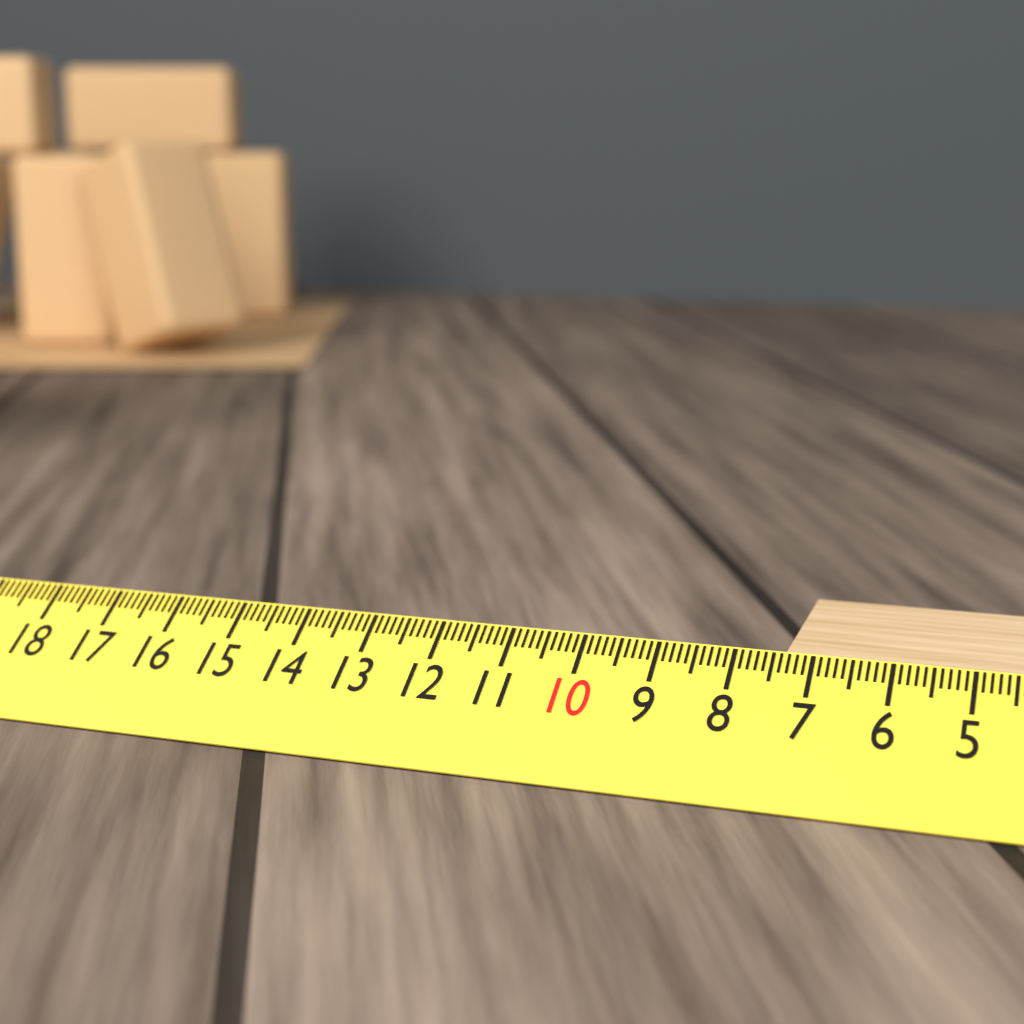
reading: 7.4 cm
